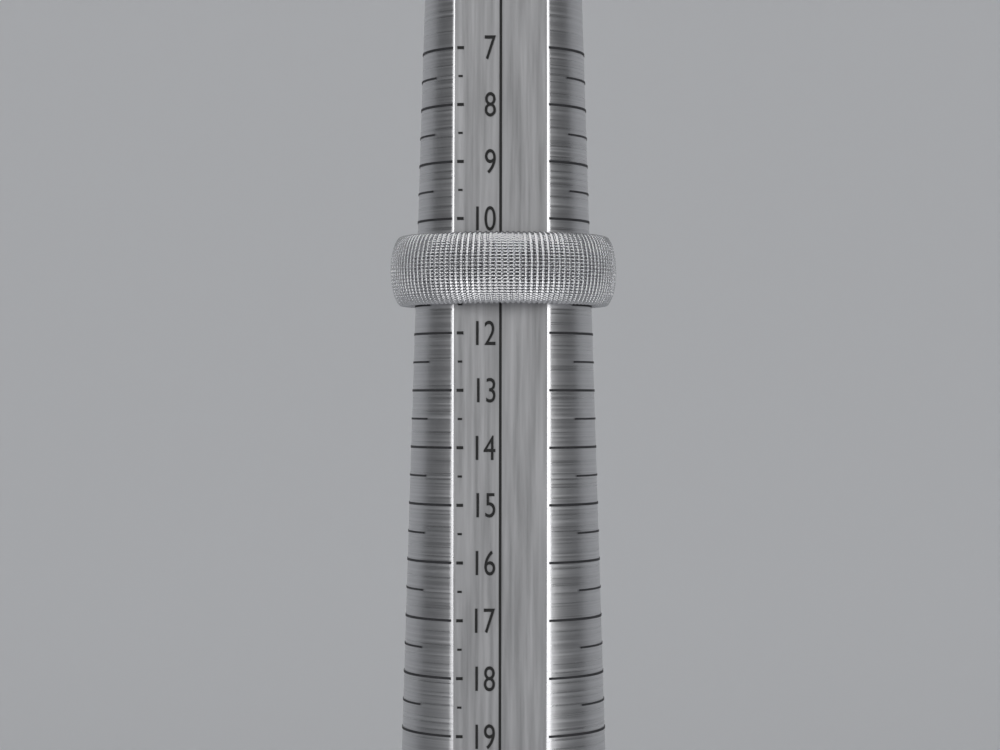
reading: 11.5 (no unit)
